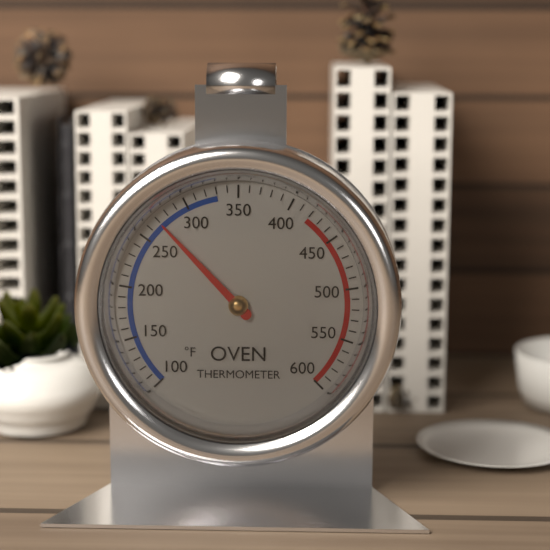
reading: 270 °F
